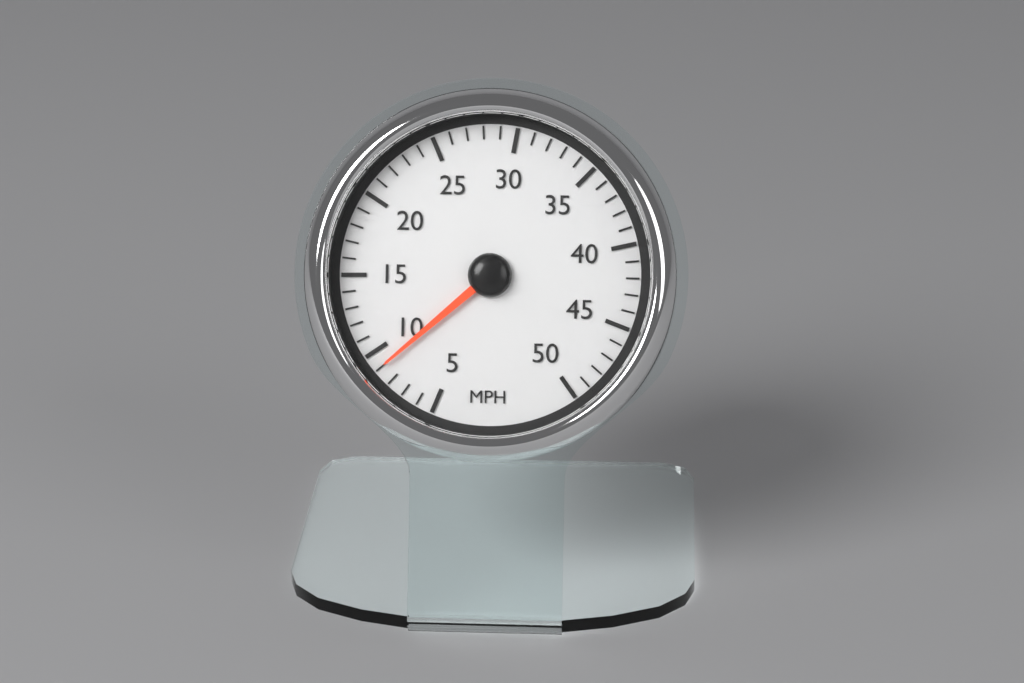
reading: 9 MPH
